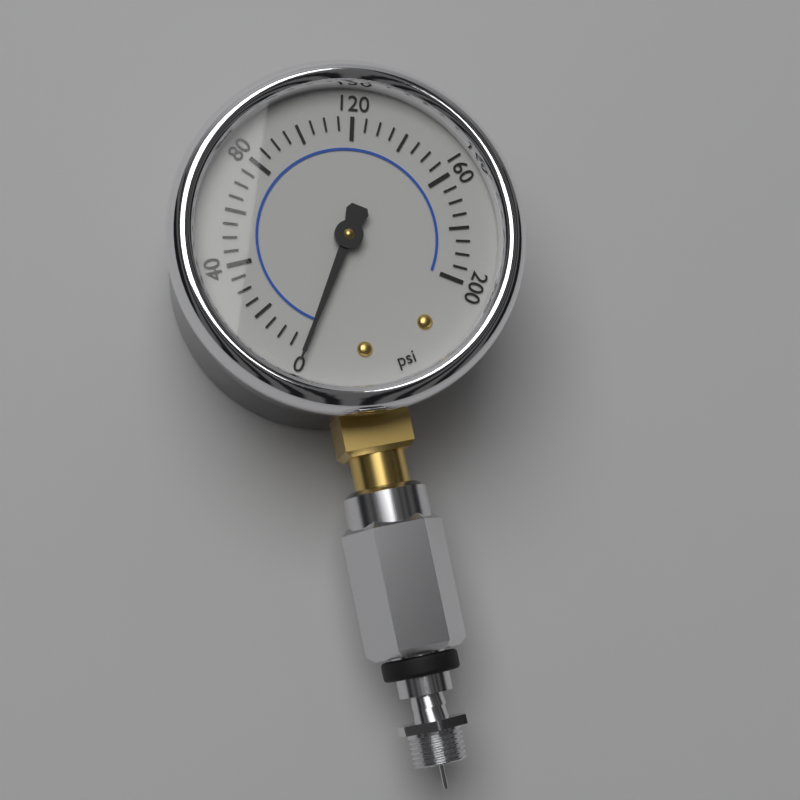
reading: 0 psi
